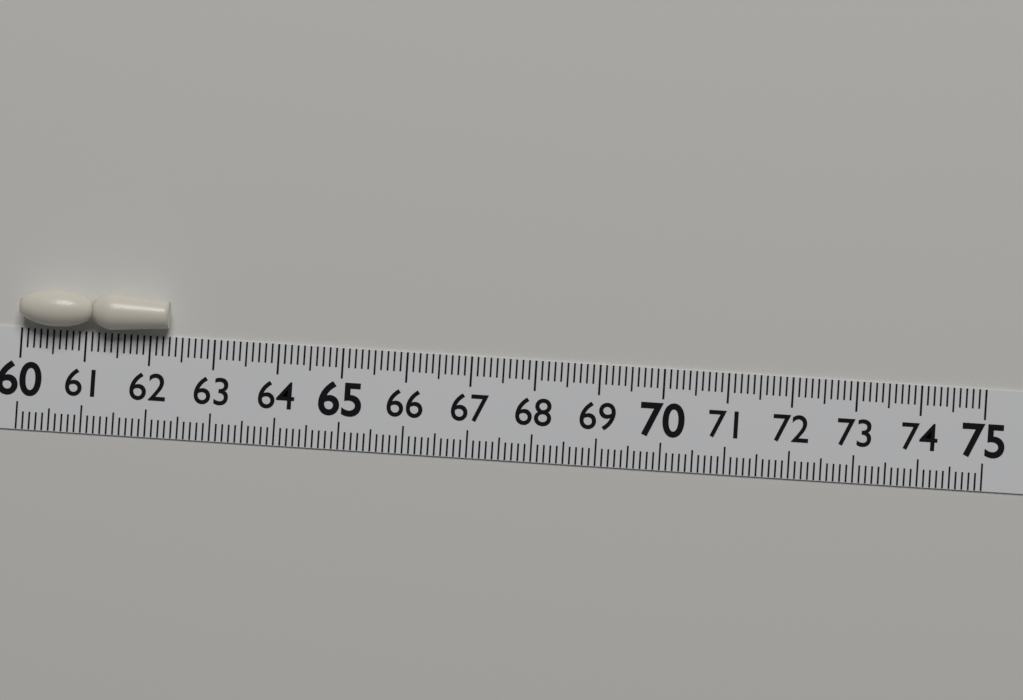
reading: 62.3 (no unit)
